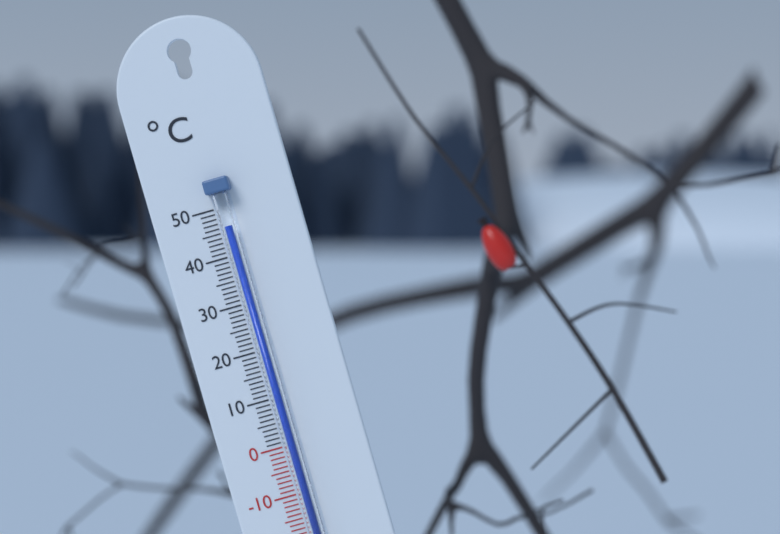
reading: 46 °C
